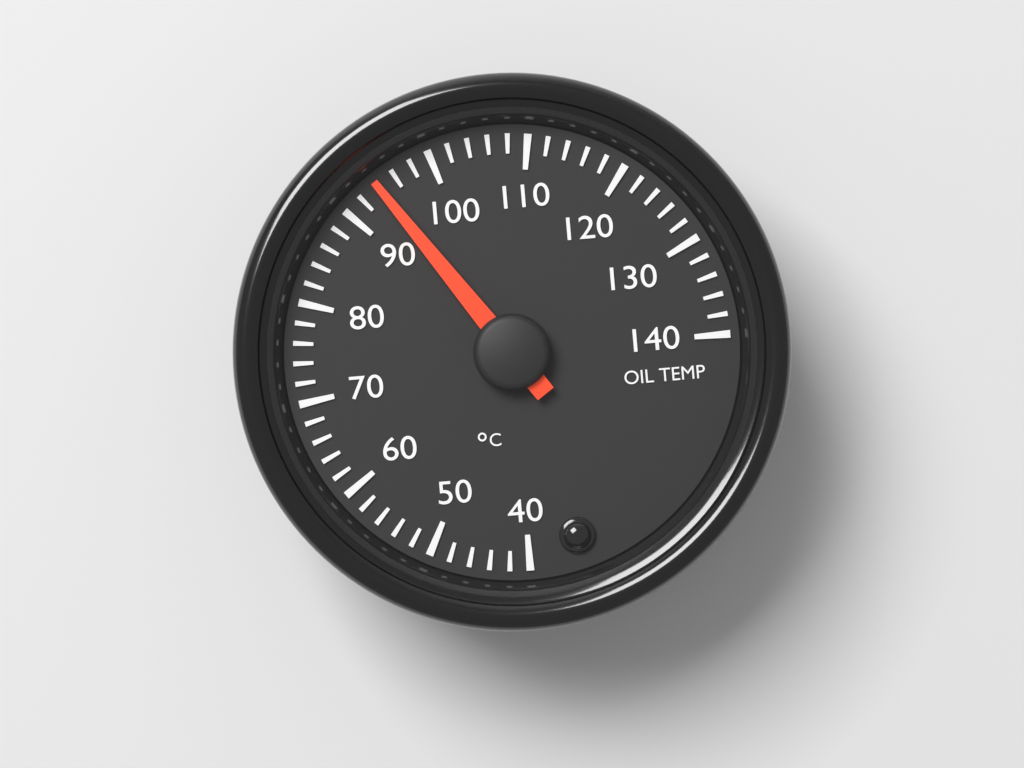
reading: 94 °C
